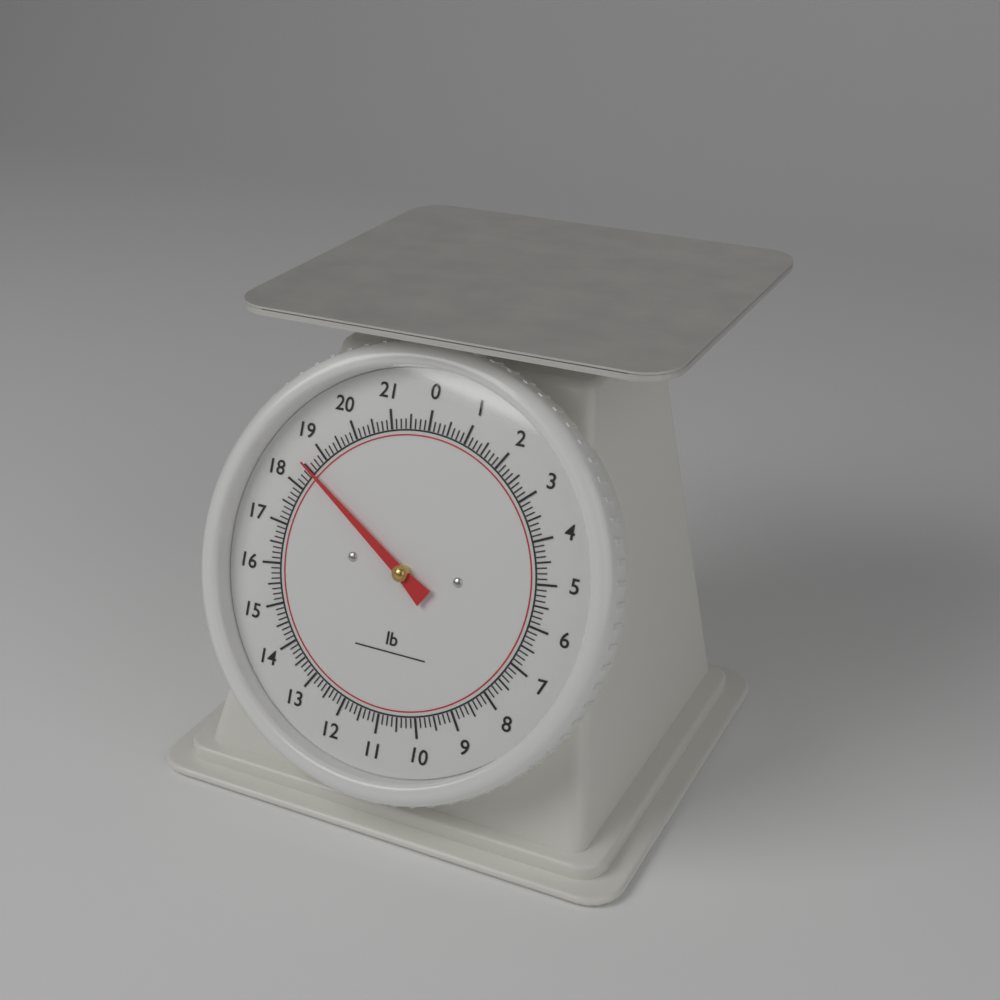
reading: 18.500 lb
